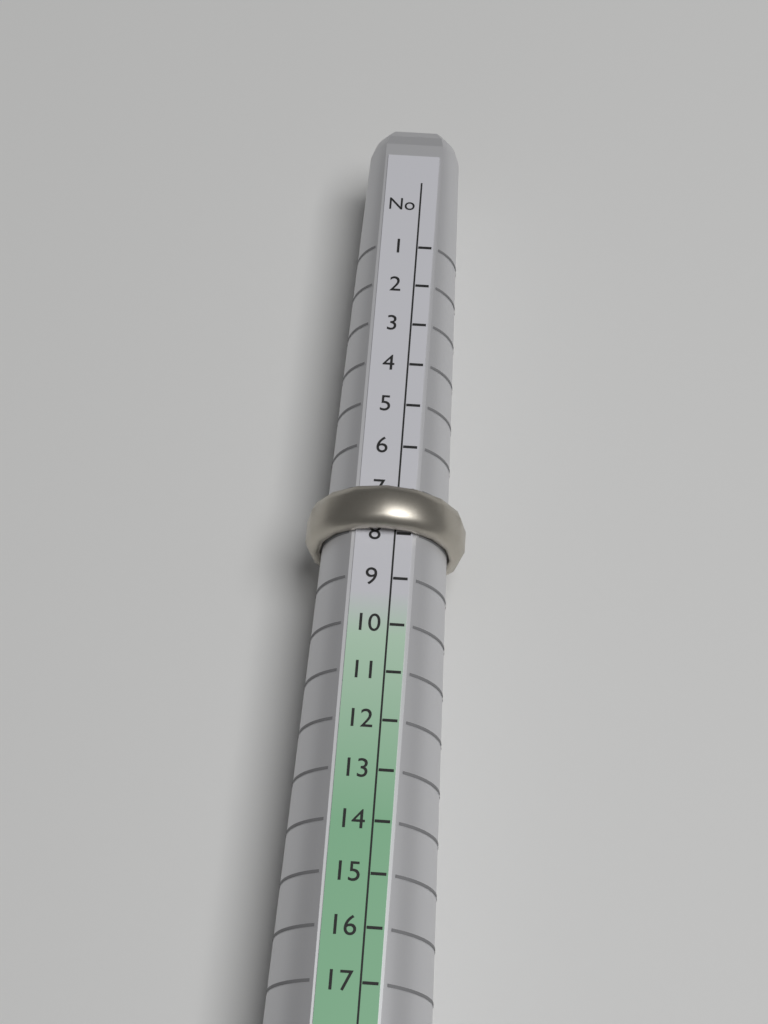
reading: 8 No
